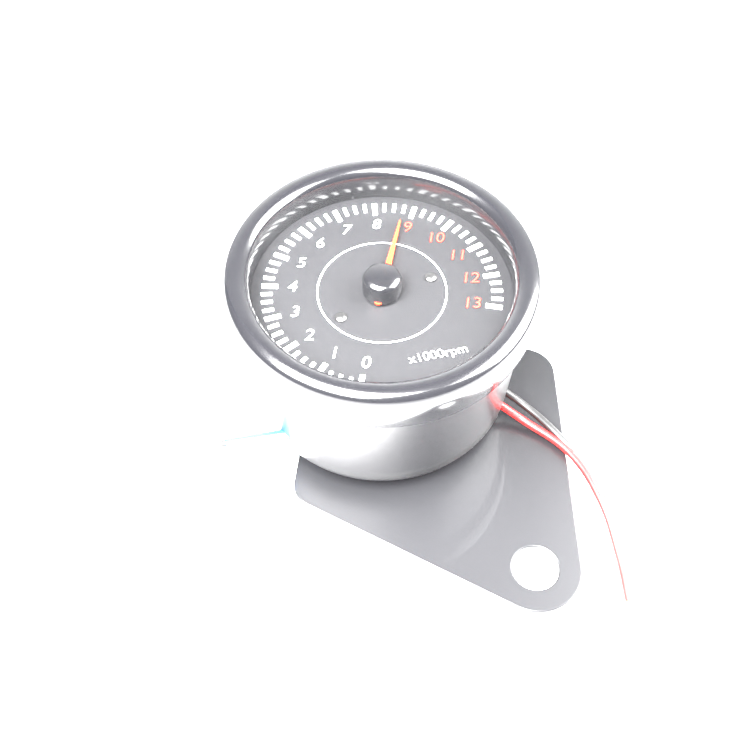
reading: 8.75 x1000 rpm
